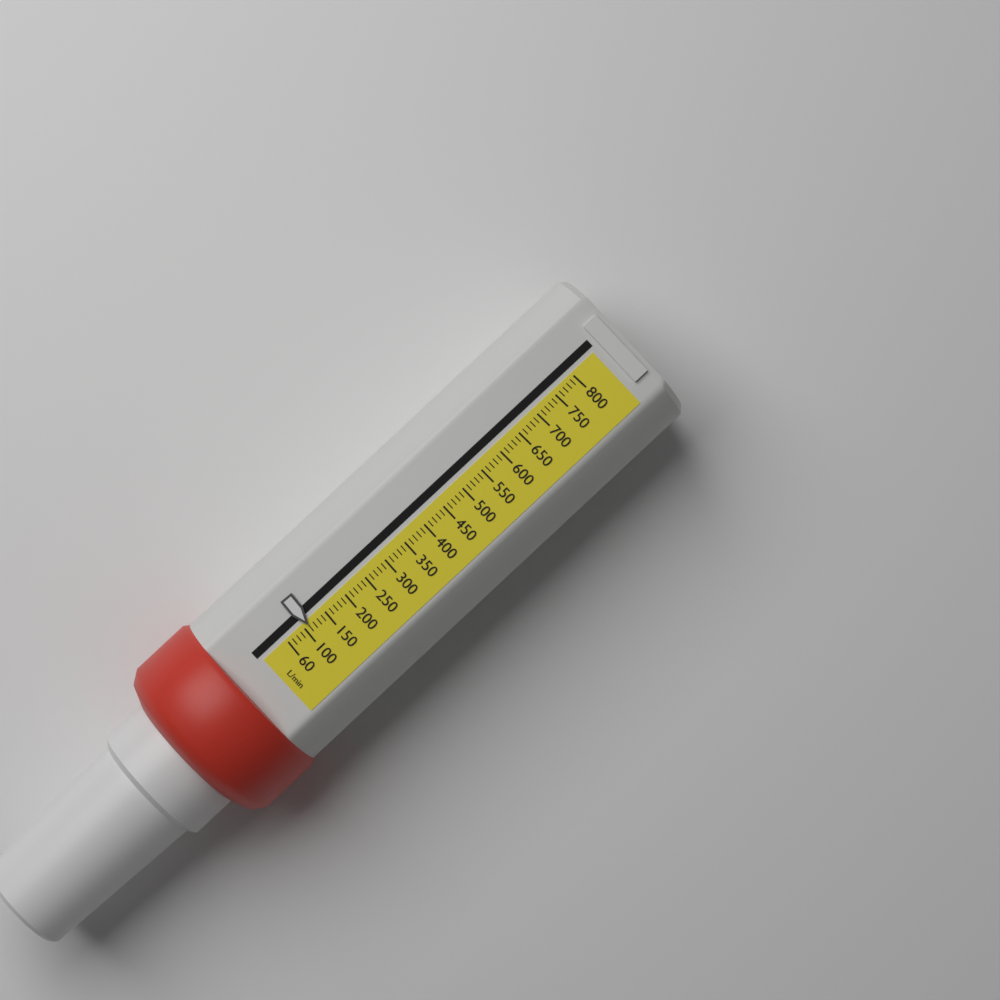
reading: 110 L/min
